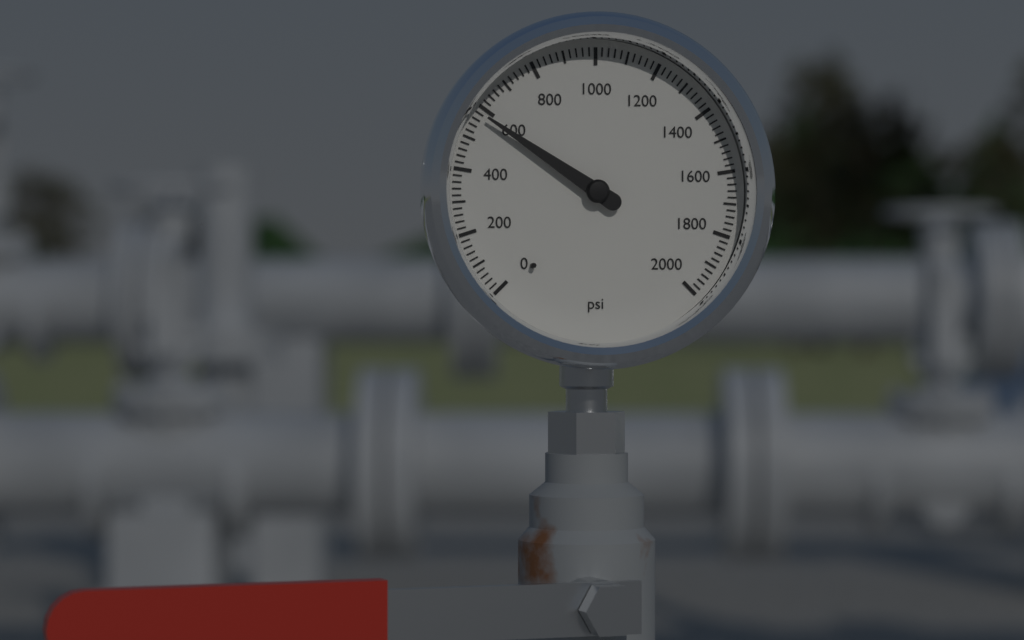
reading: 580 psi
